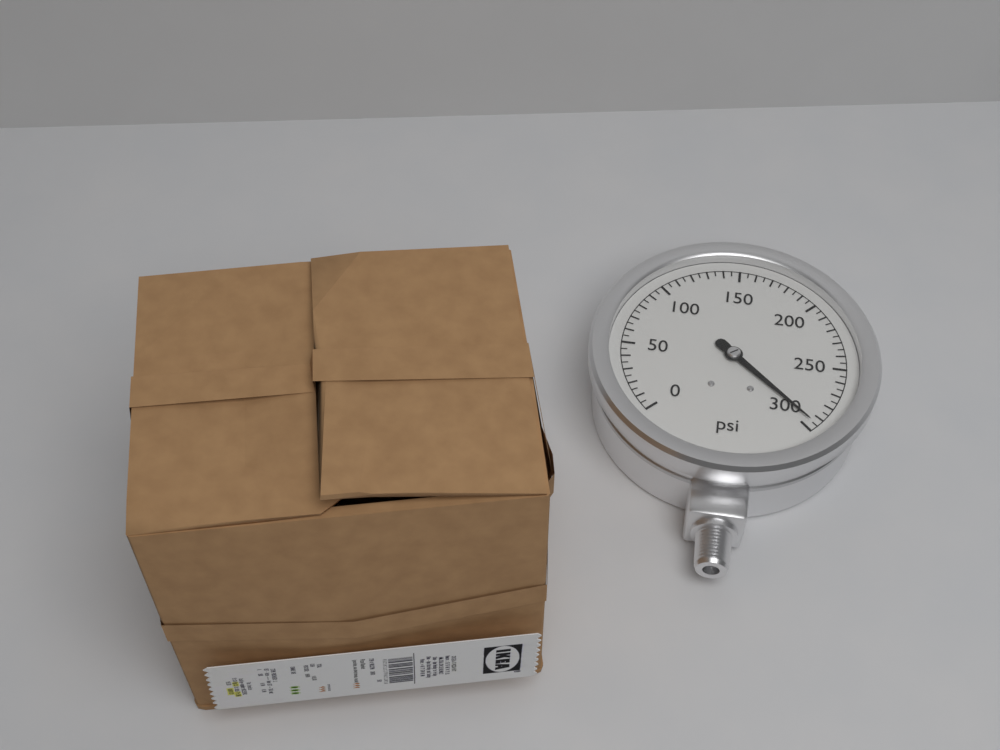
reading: 295 psi
